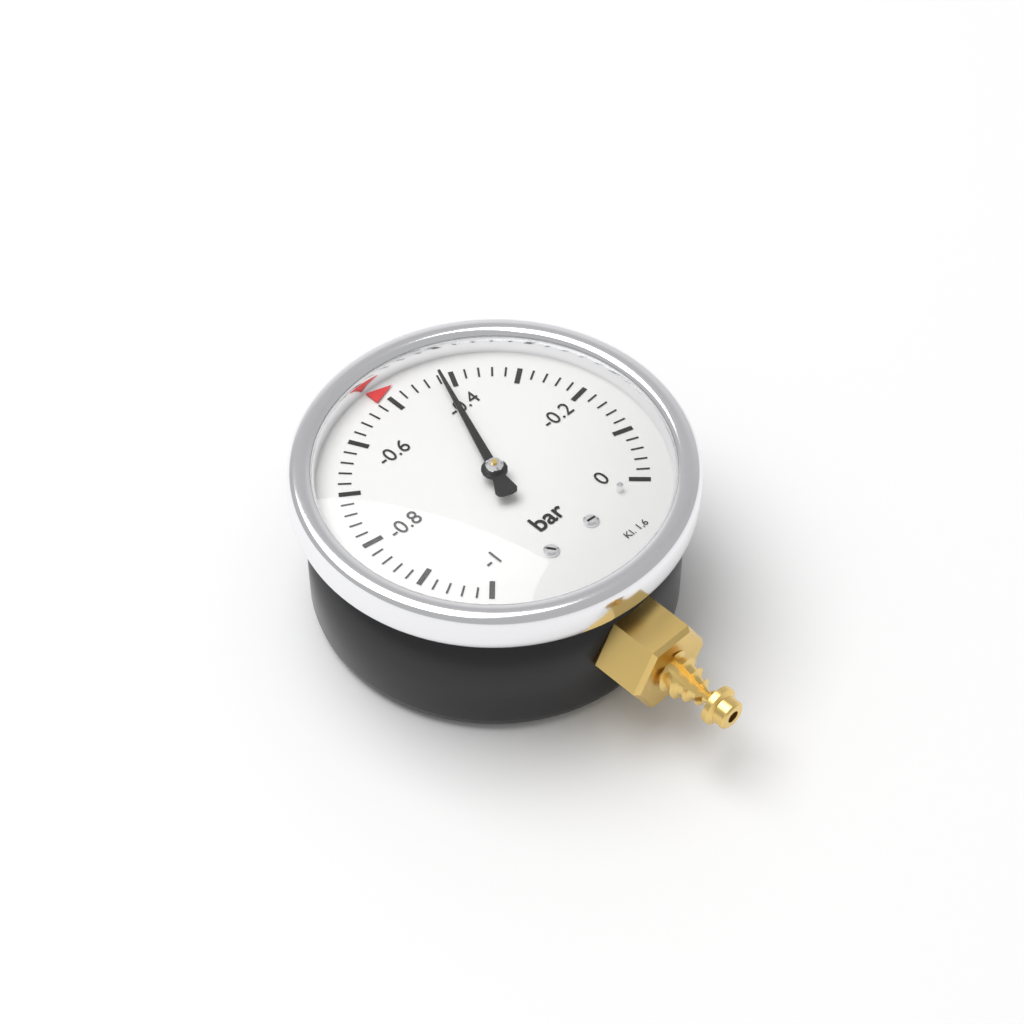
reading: -0.42 bar
